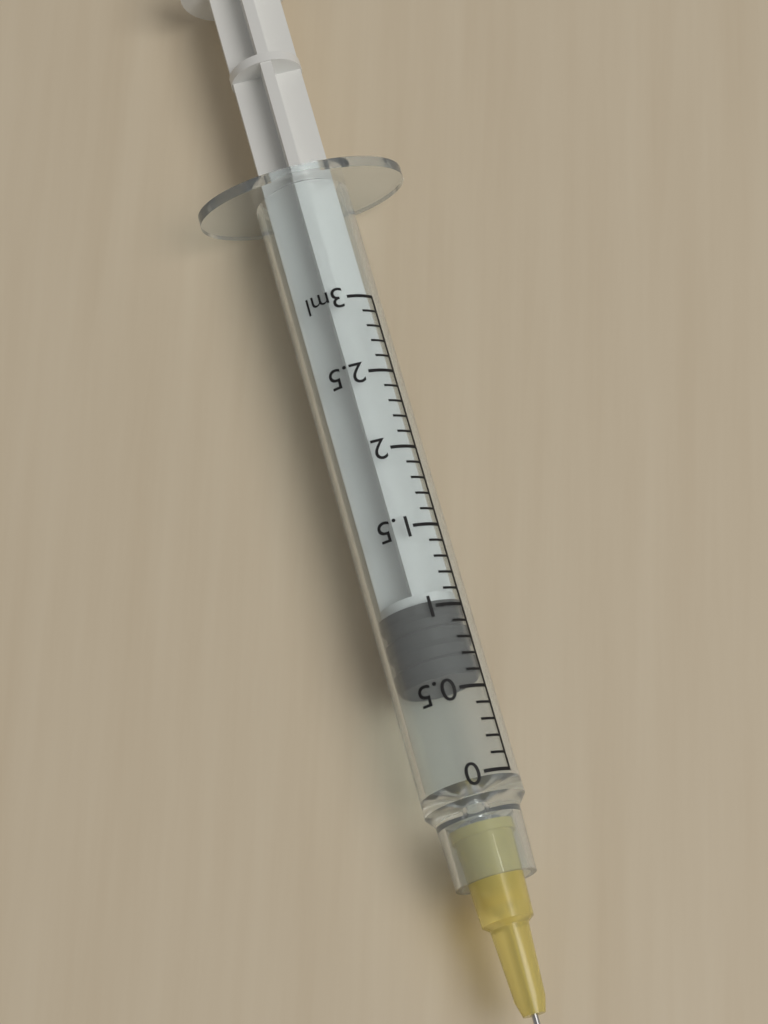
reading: 0.6 ml
